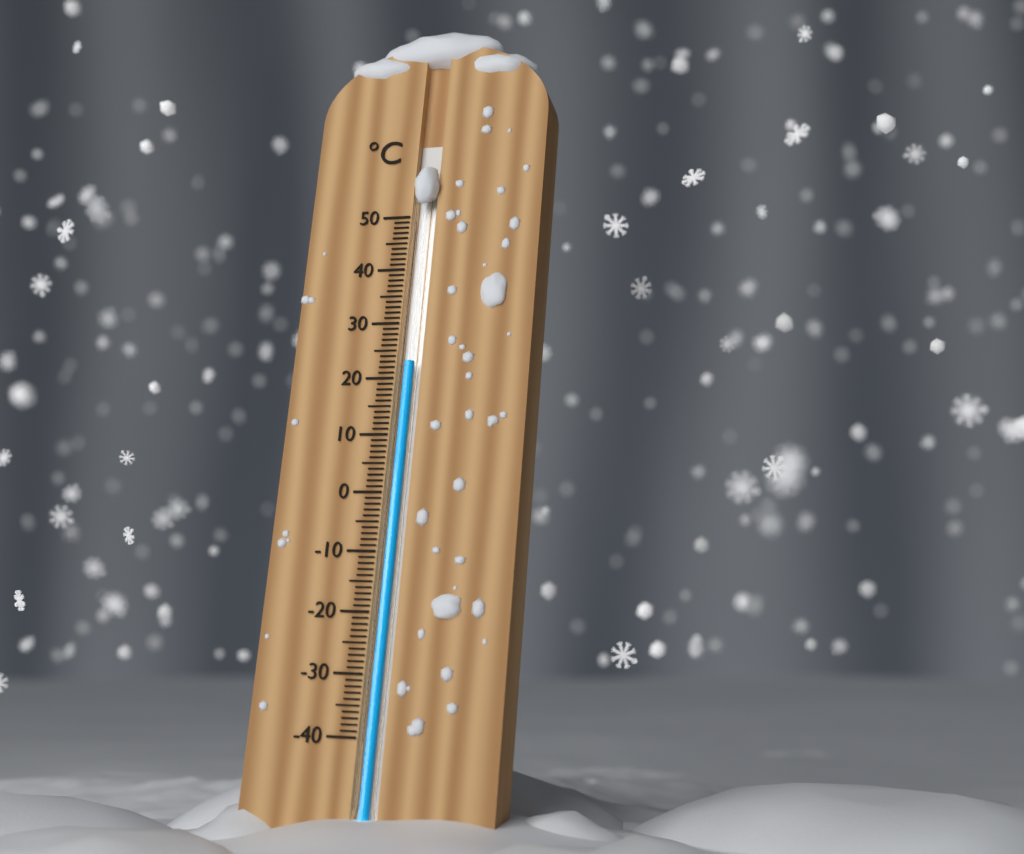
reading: 23 °C
